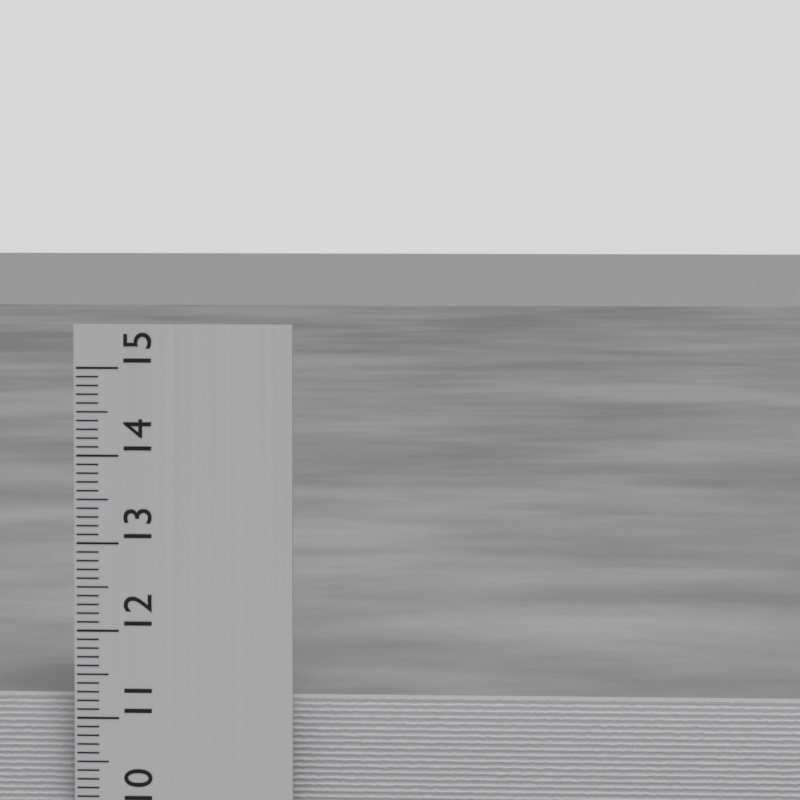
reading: 11.2 cm
